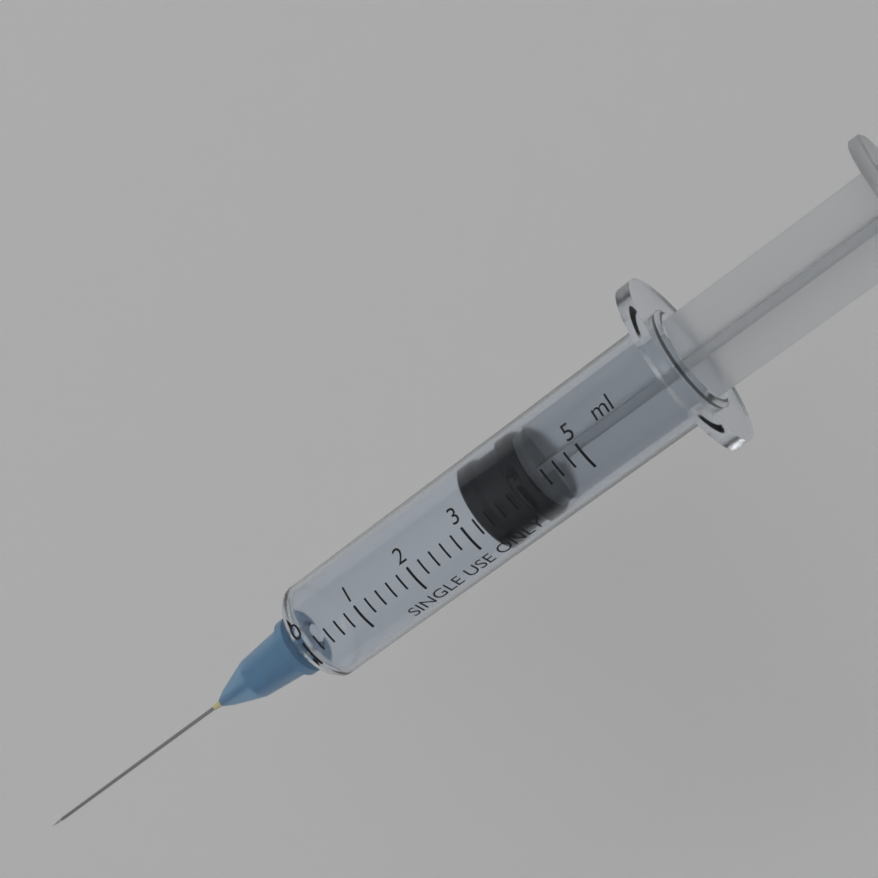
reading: 3.2 ml
